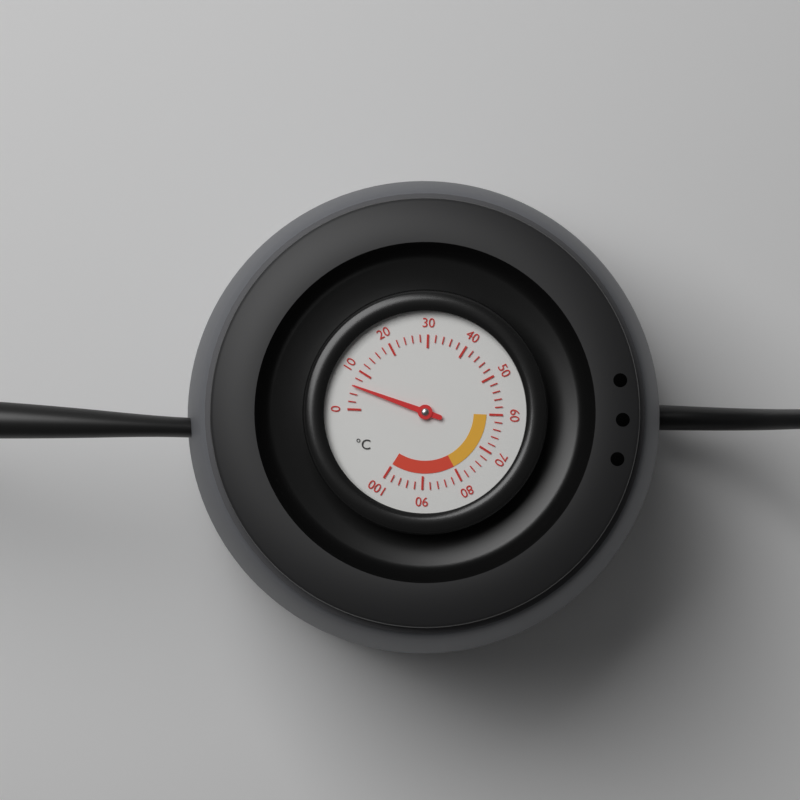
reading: 6 °C
